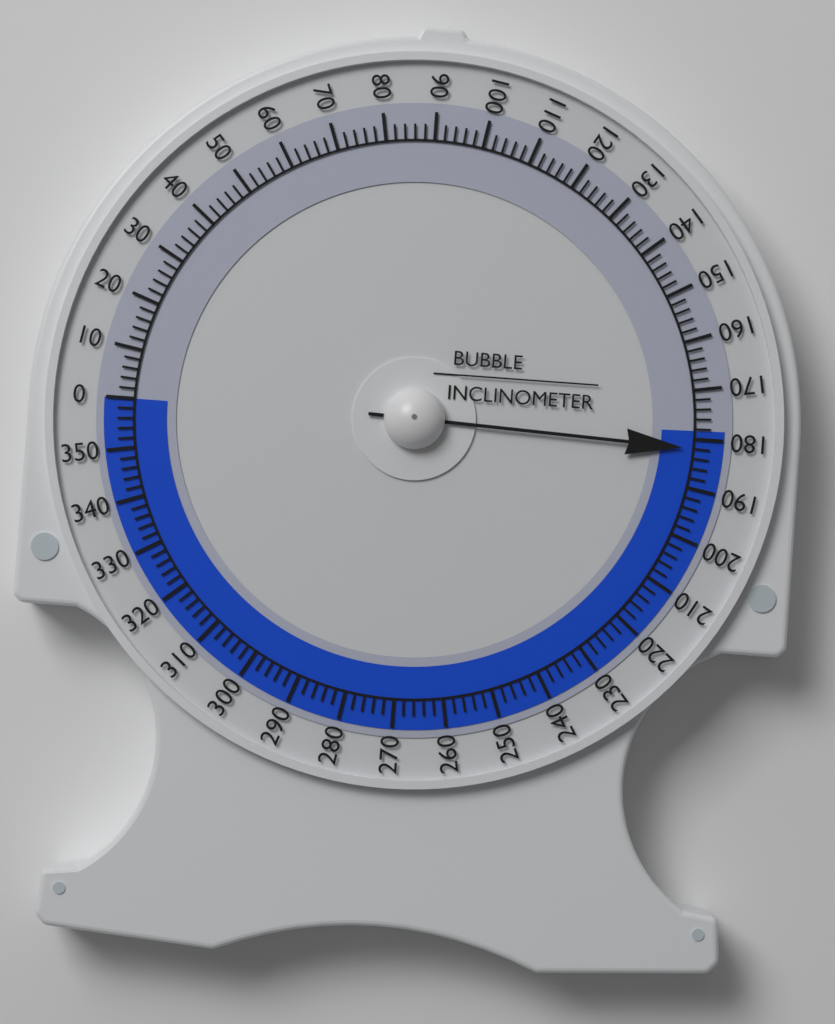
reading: 182 (no unit)
